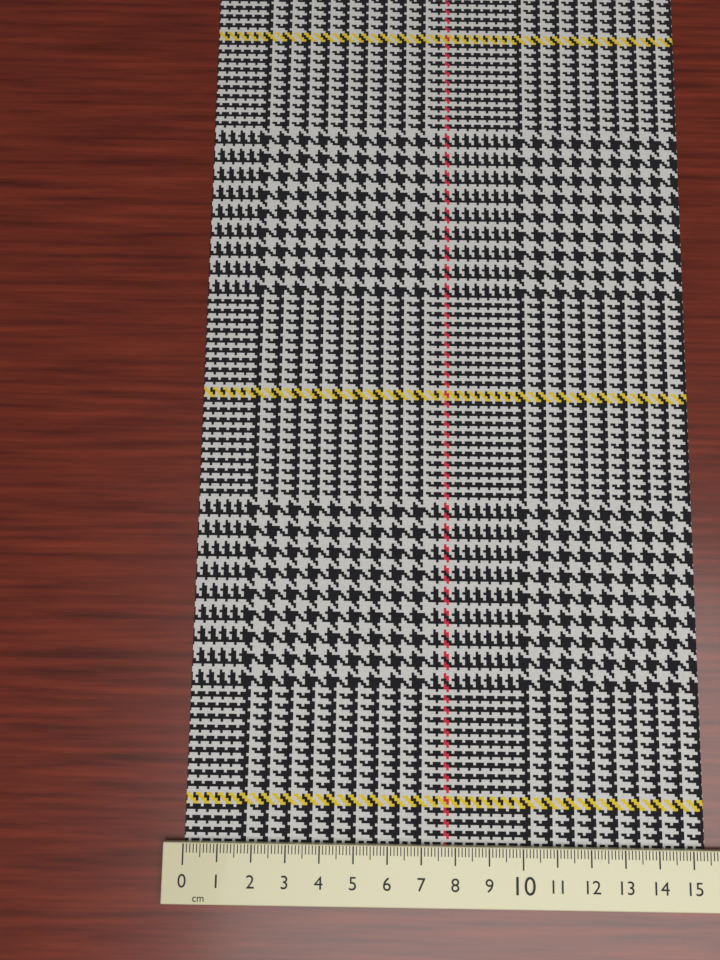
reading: 15.4 cm
